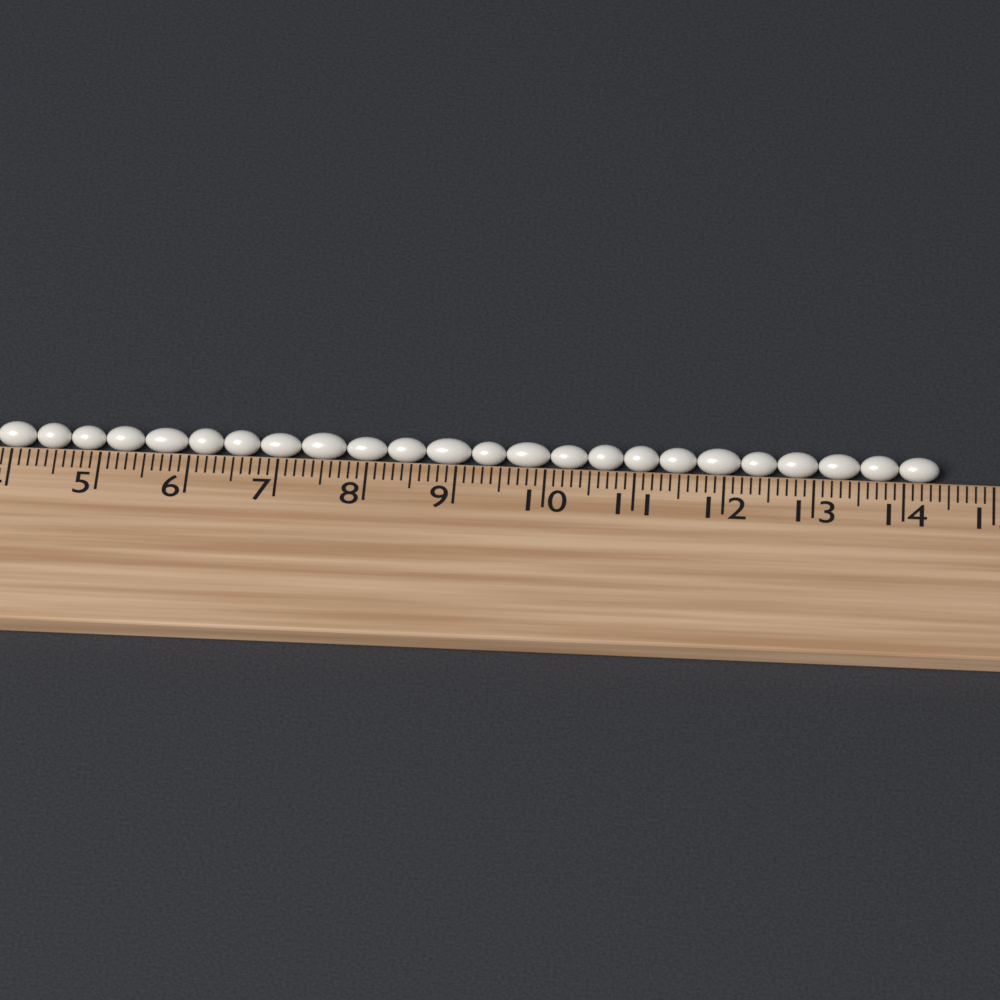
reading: 14.4 cm
